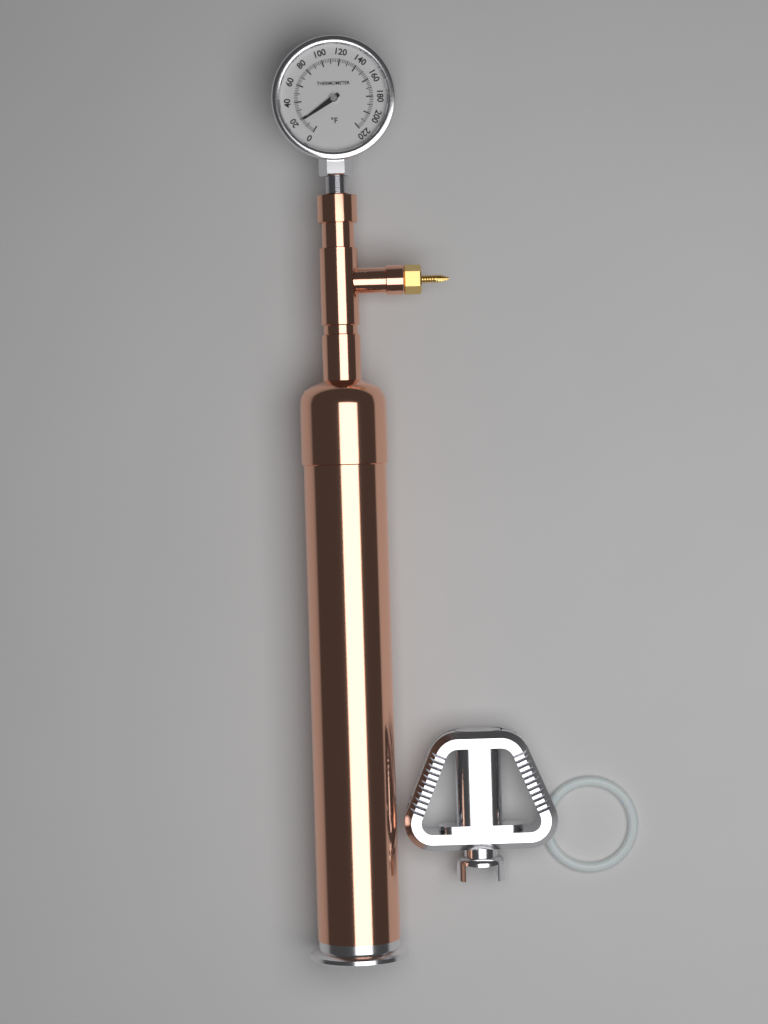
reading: 18 °F
